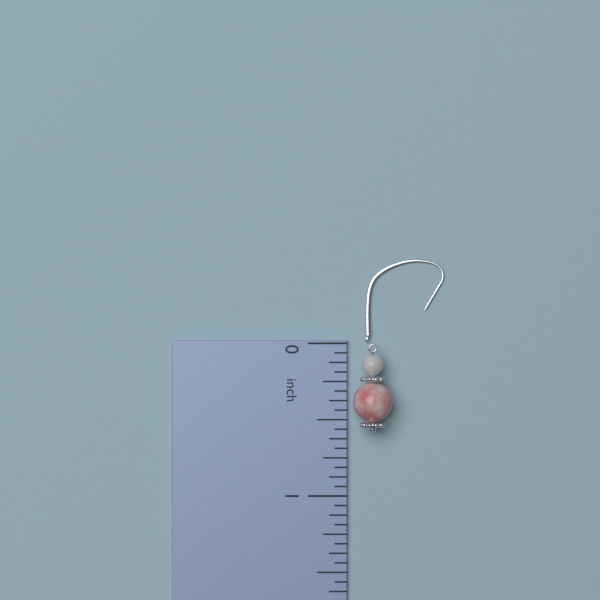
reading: 0.5800 inch
